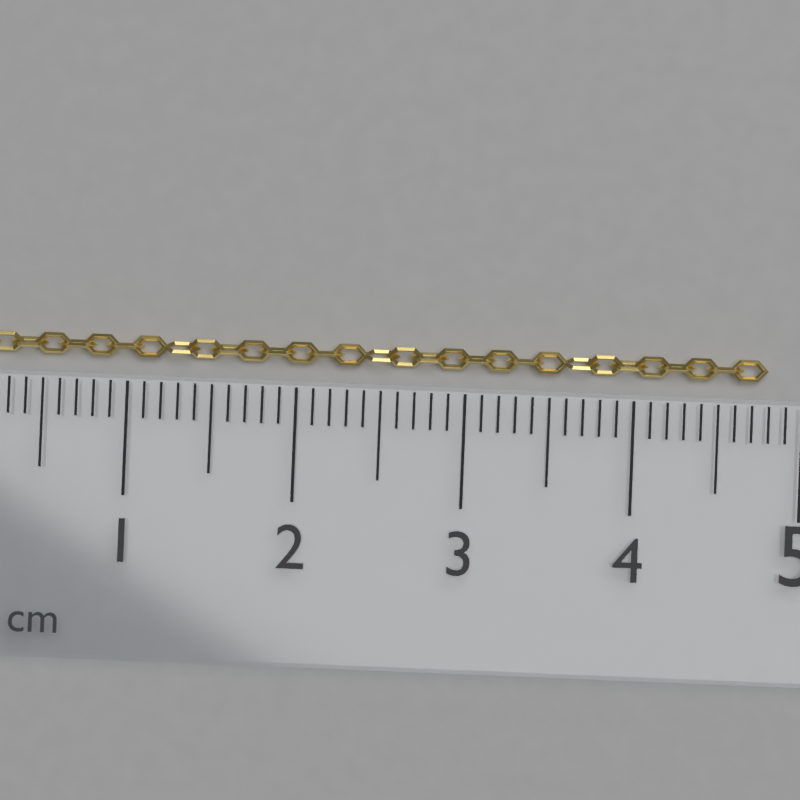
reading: 4.8 cm
